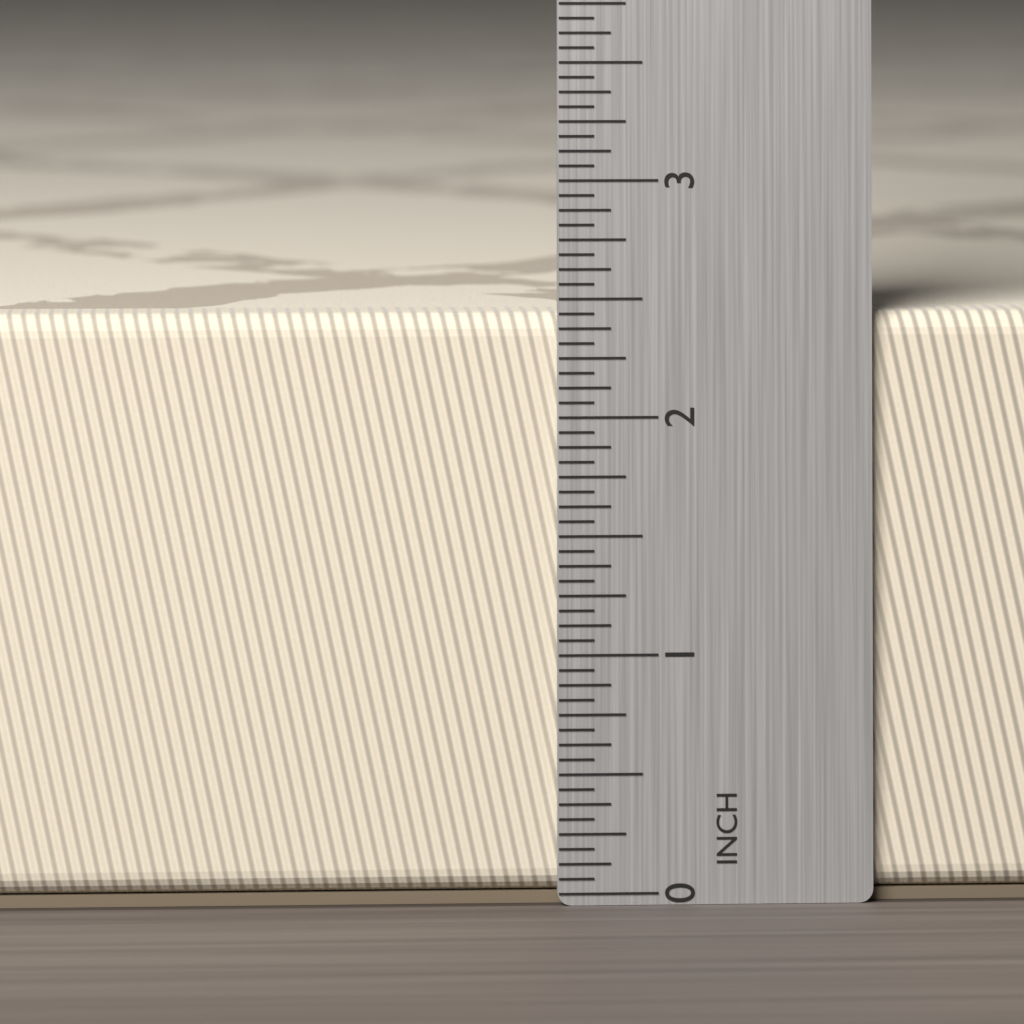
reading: 2.4375 in
